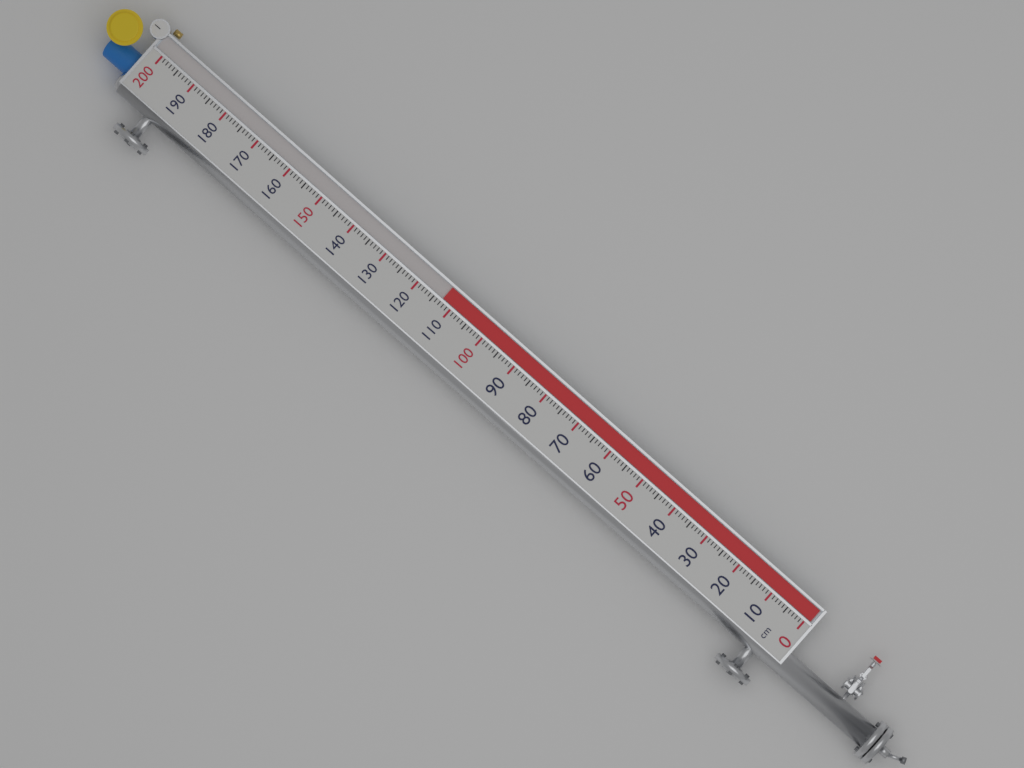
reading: 113 cm
